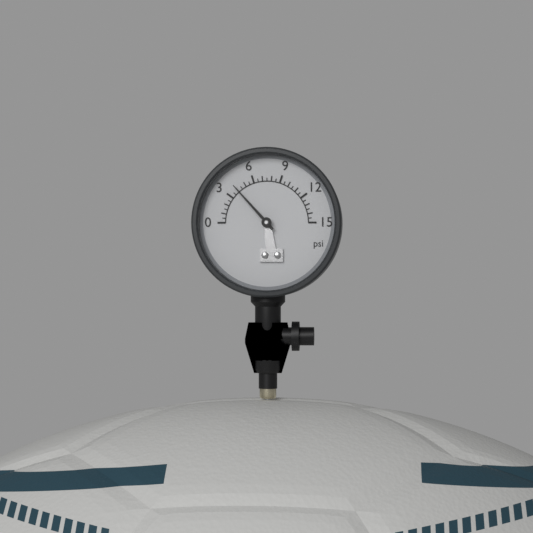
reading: 4.0 psi
